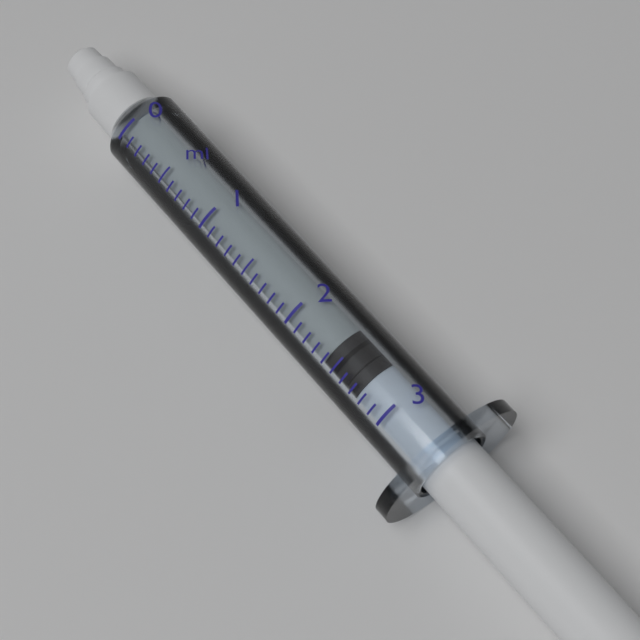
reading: 2.4 ml
